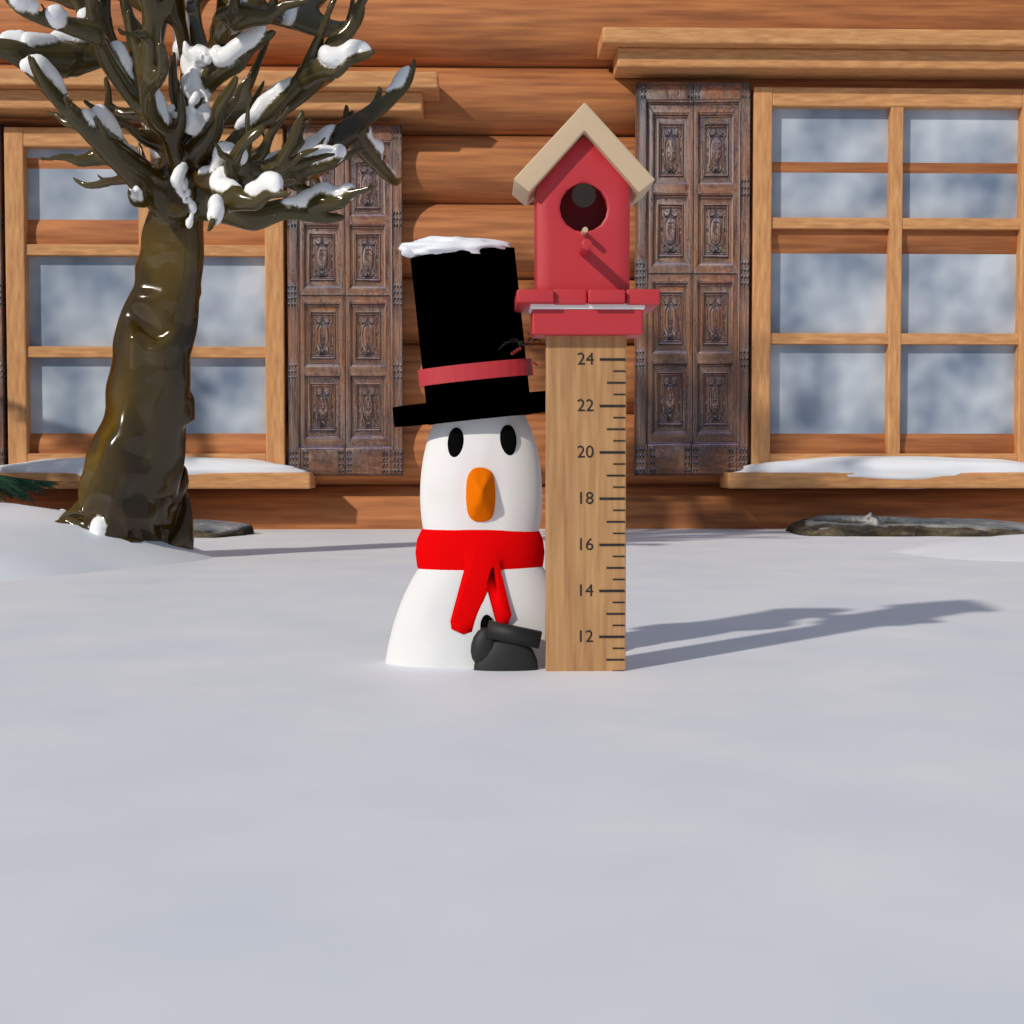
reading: 10.5 (no unit)
